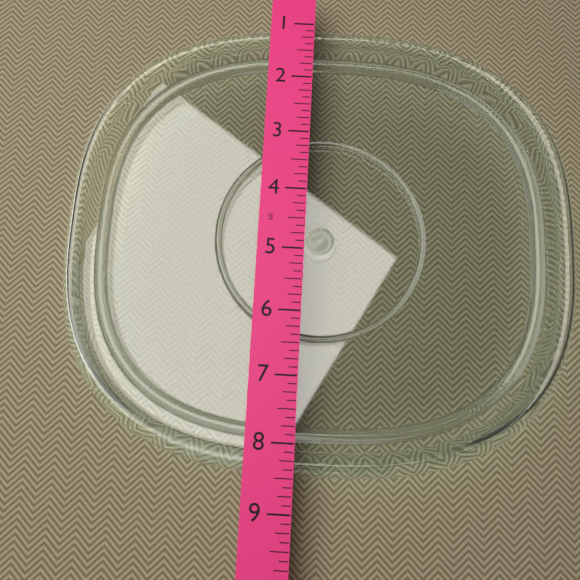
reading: 8.500 in
